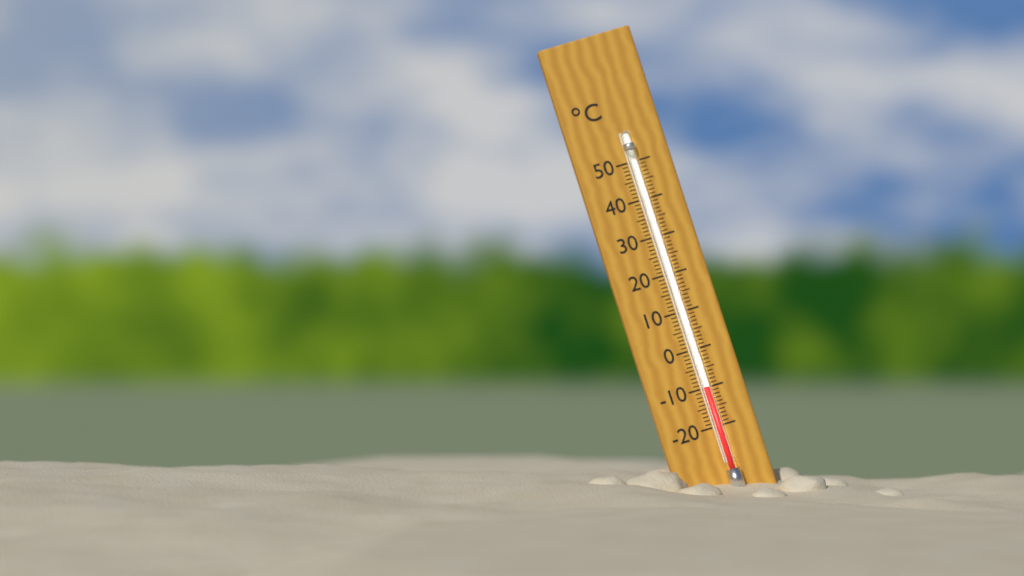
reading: -10 °C
